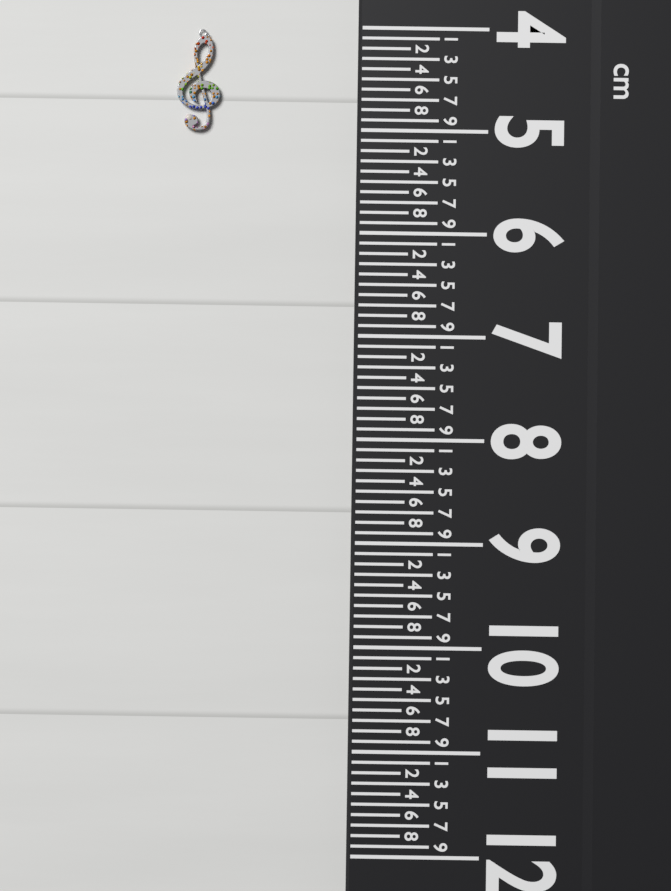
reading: 5.0 cm
